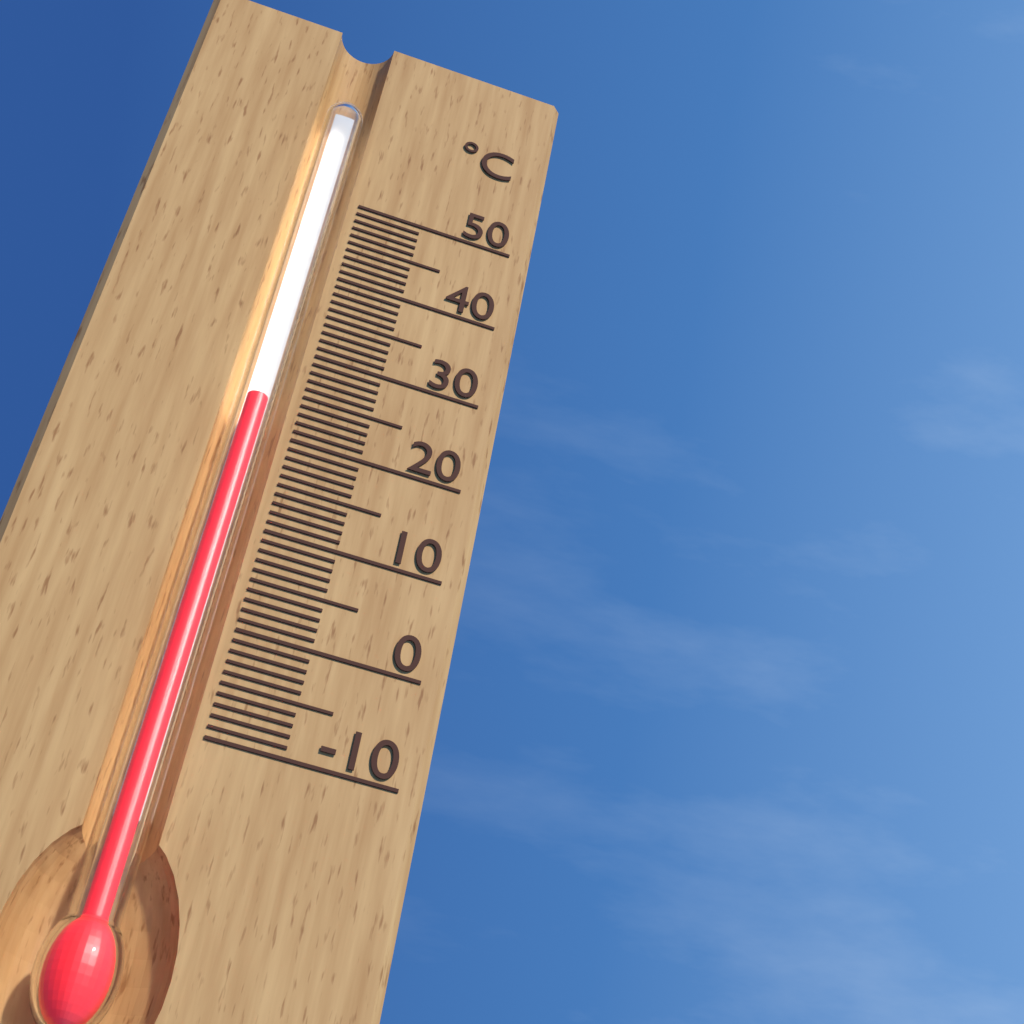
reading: 23 °C
